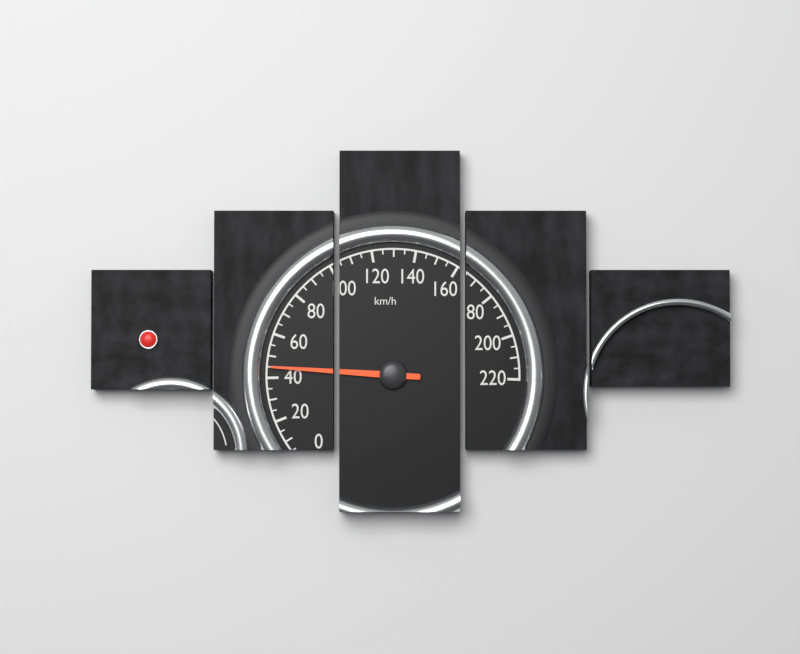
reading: 45 km/h
